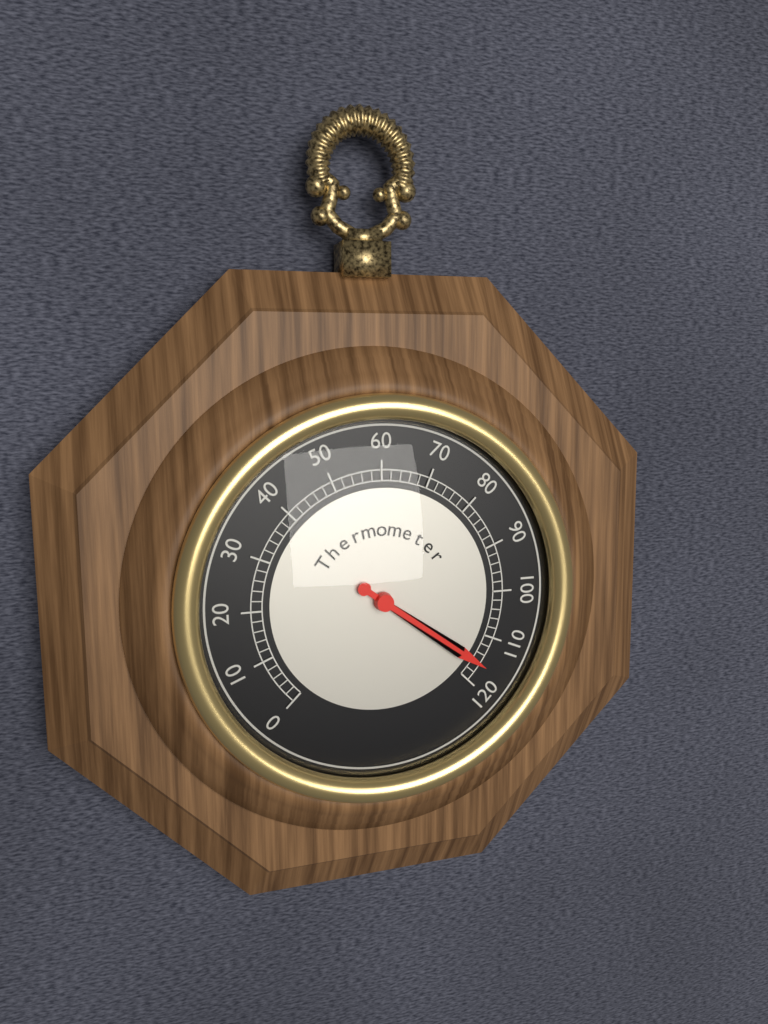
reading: 116 (no unit)
